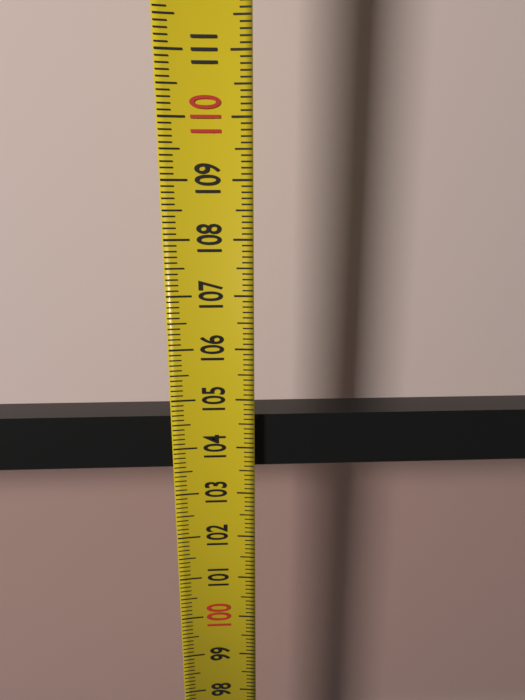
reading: 104.6 (no unit)
